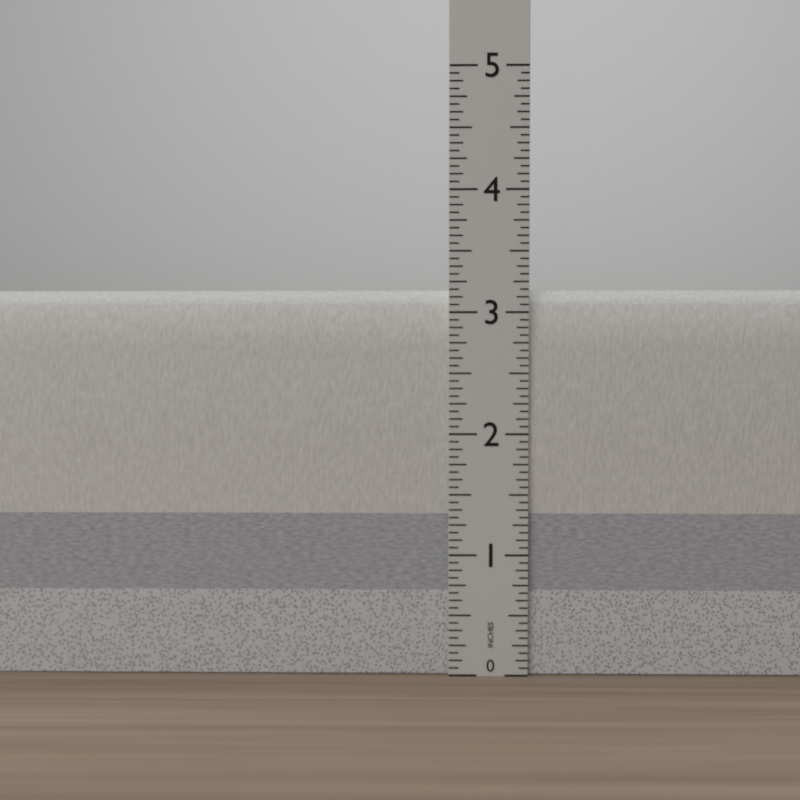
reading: 3.1875 in
